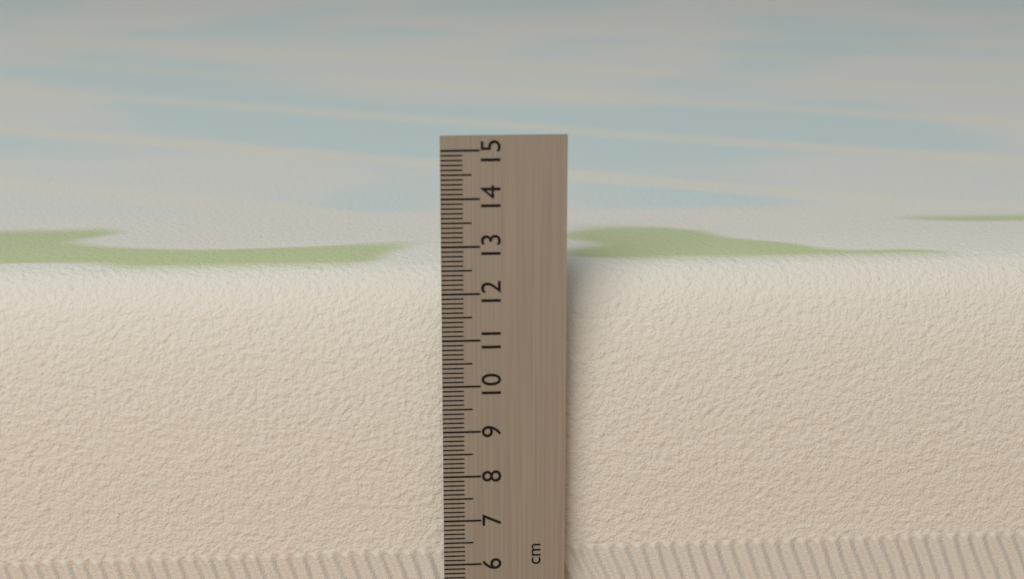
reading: 12.3 cm
